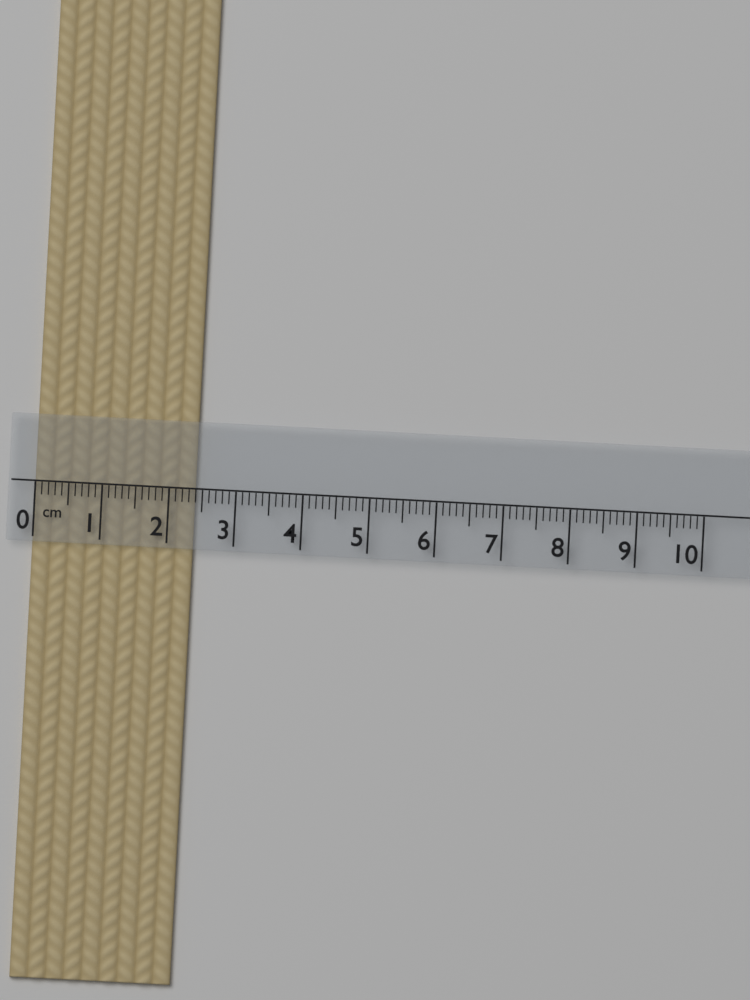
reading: 2.4 cm
